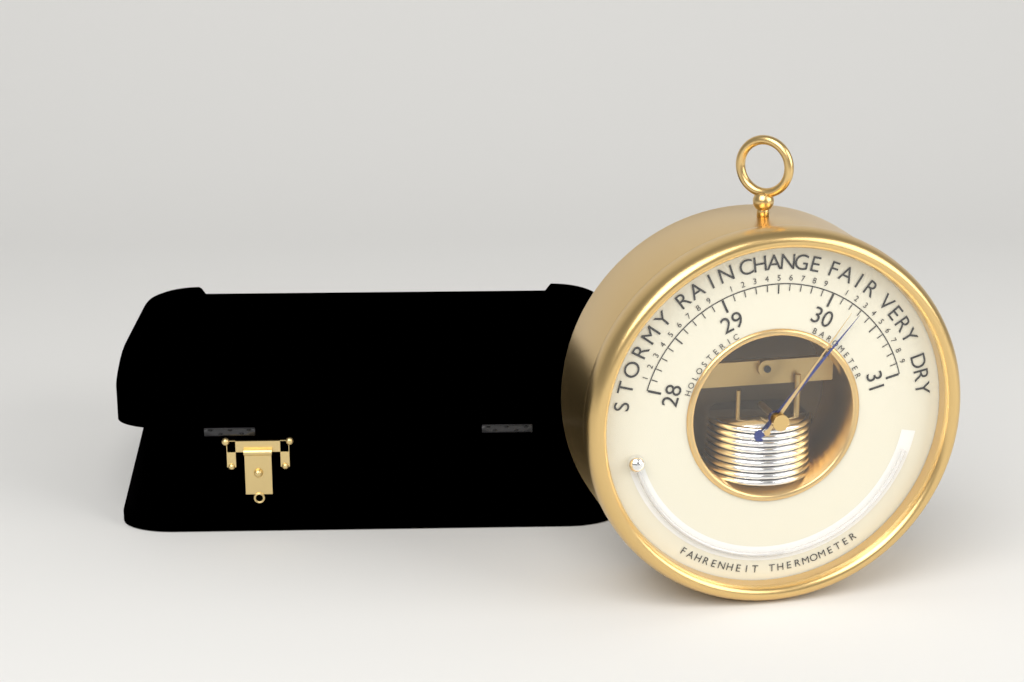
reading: 30.3 inHg
